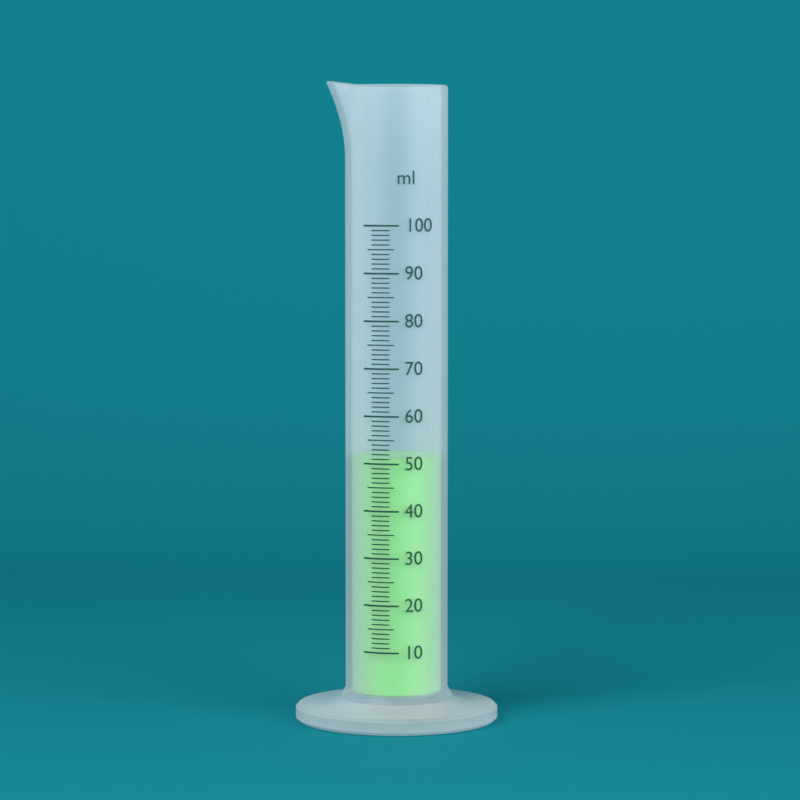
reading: 51 ml
